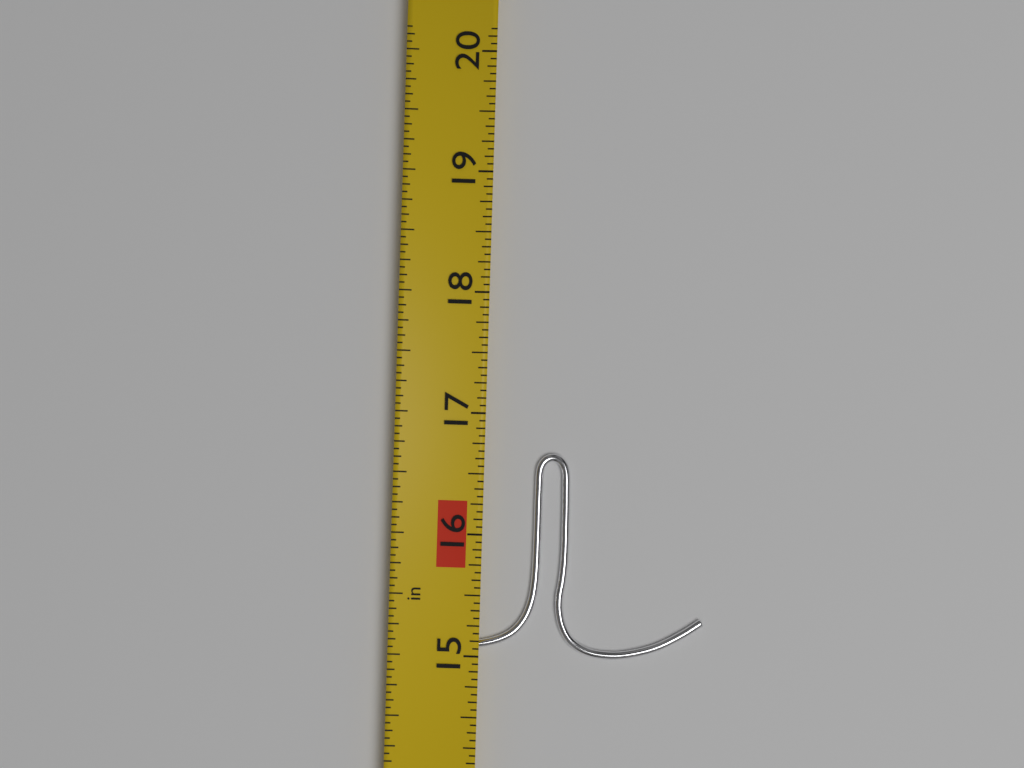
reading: 16.6875 in
